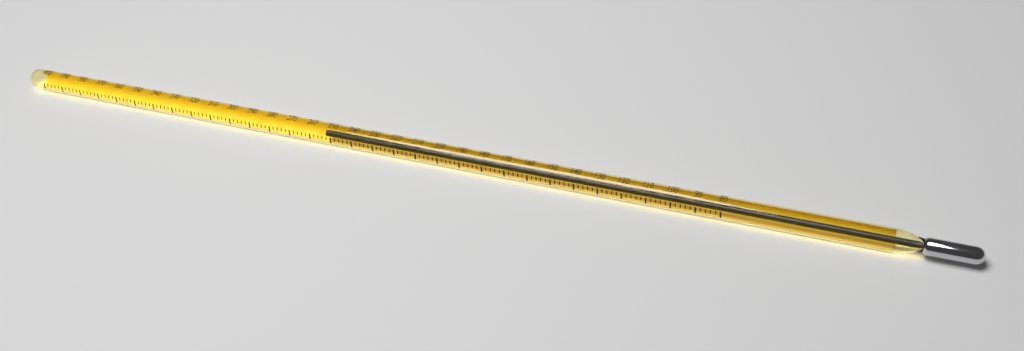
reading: 254 (no unit)
